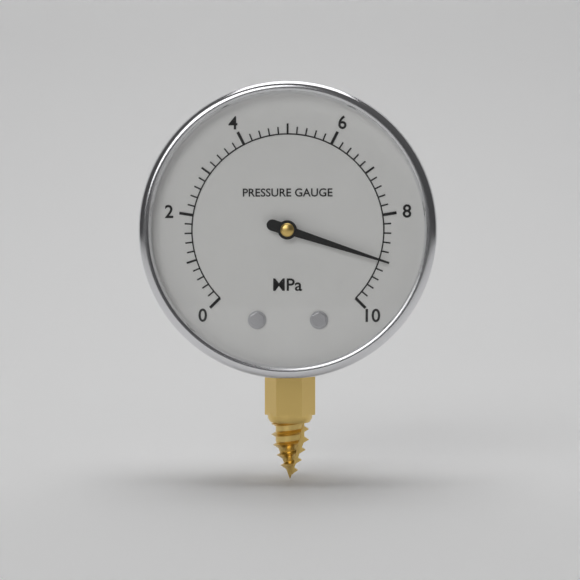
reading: 9.0 MPa
